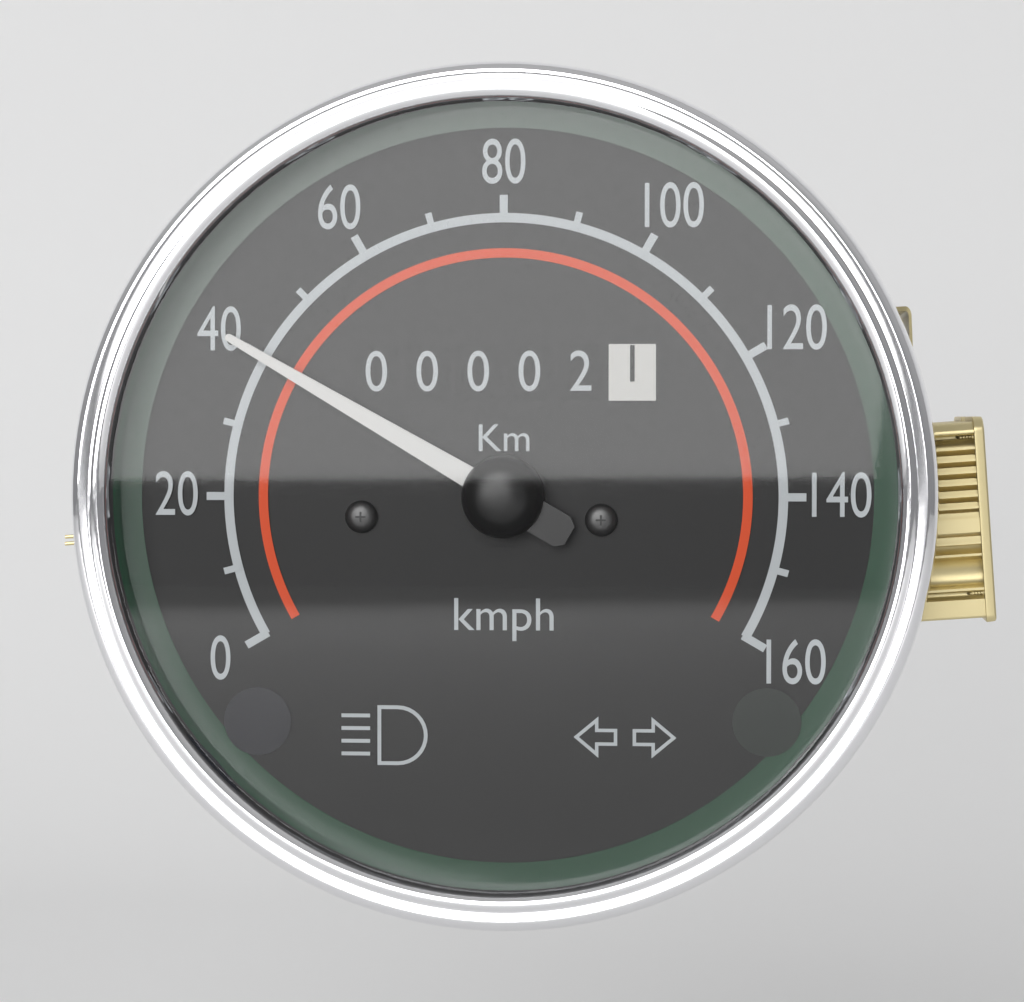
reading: 40 kmph
